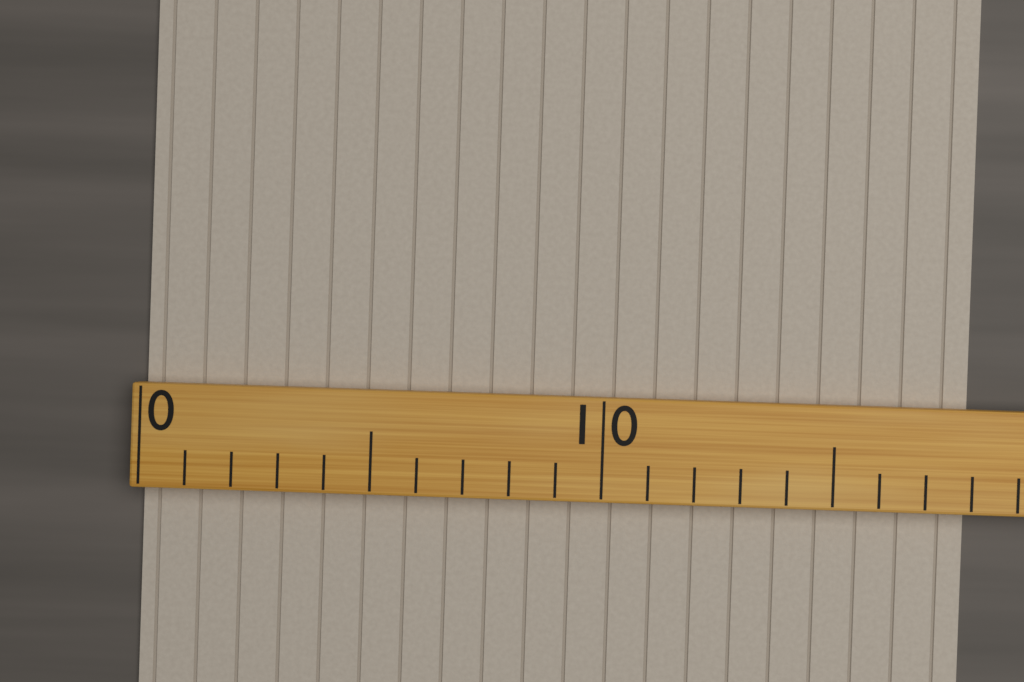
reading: 18 (no unit)
